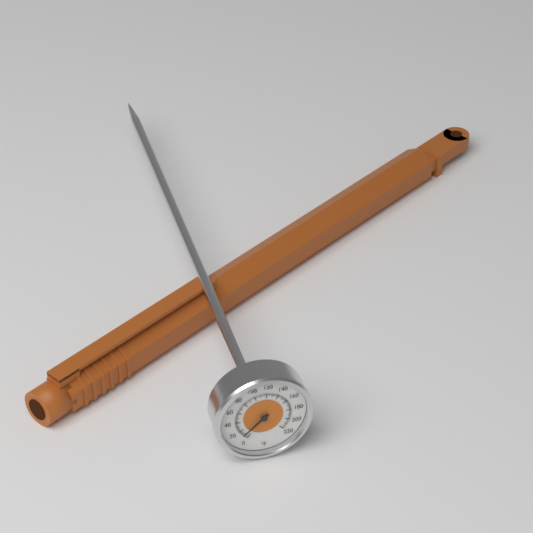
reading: 10 °F
